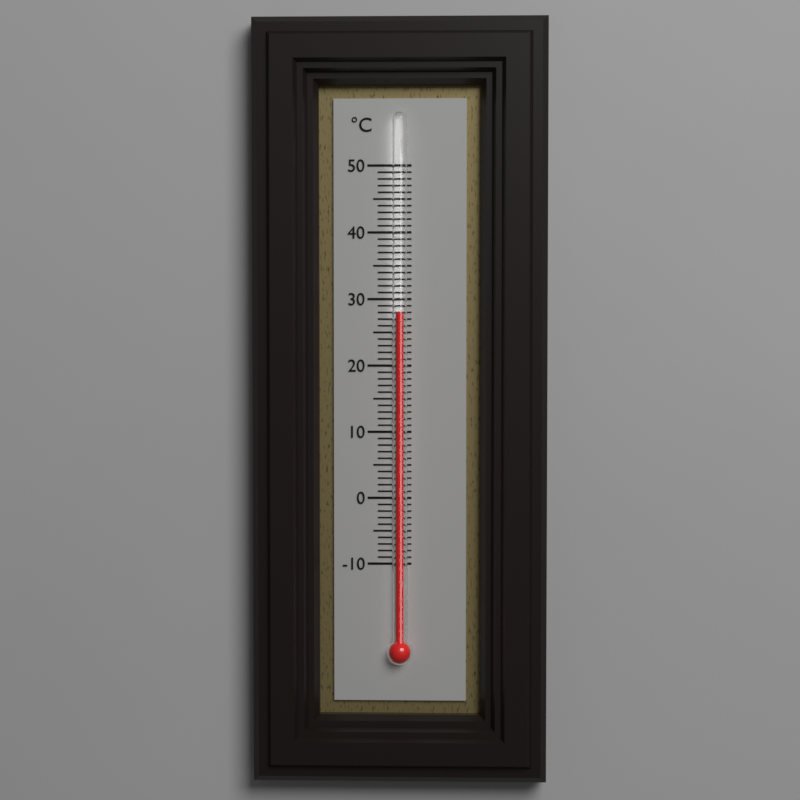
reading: 28 °C
